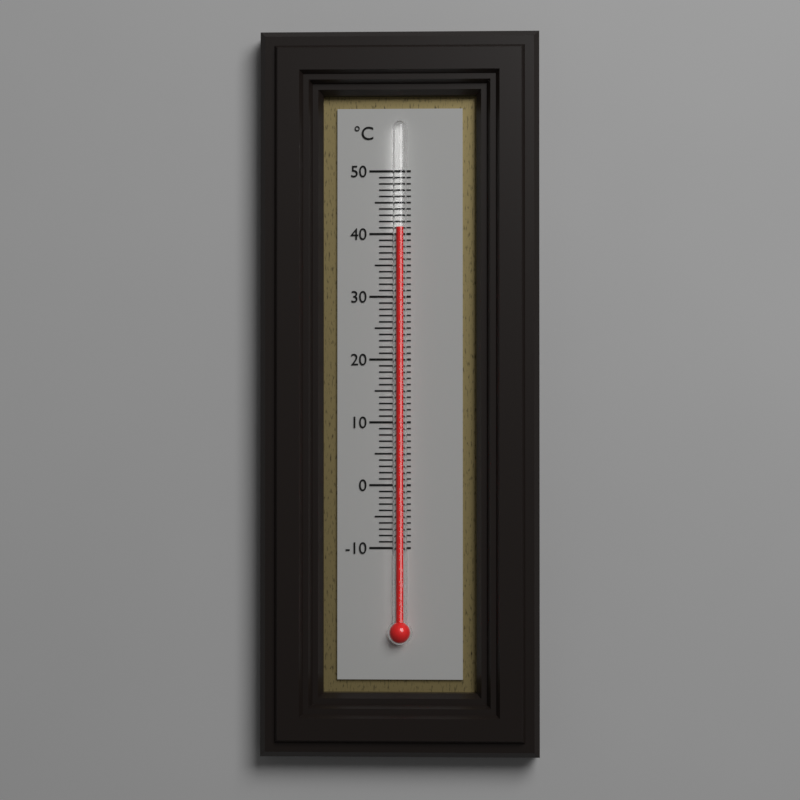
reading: 41 °C
